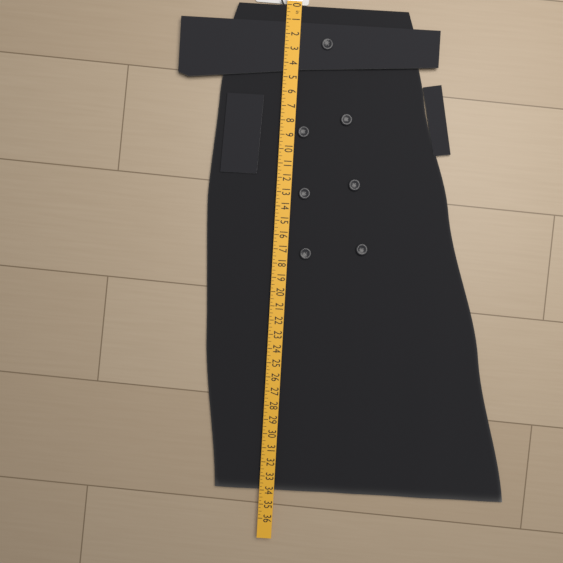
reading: 34.00 in
